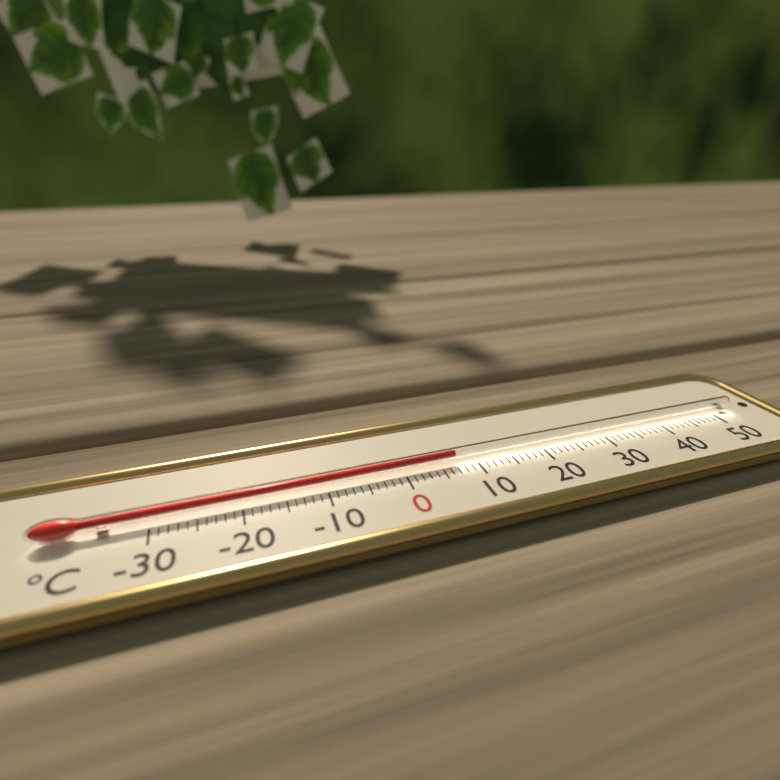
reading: 7 °C
